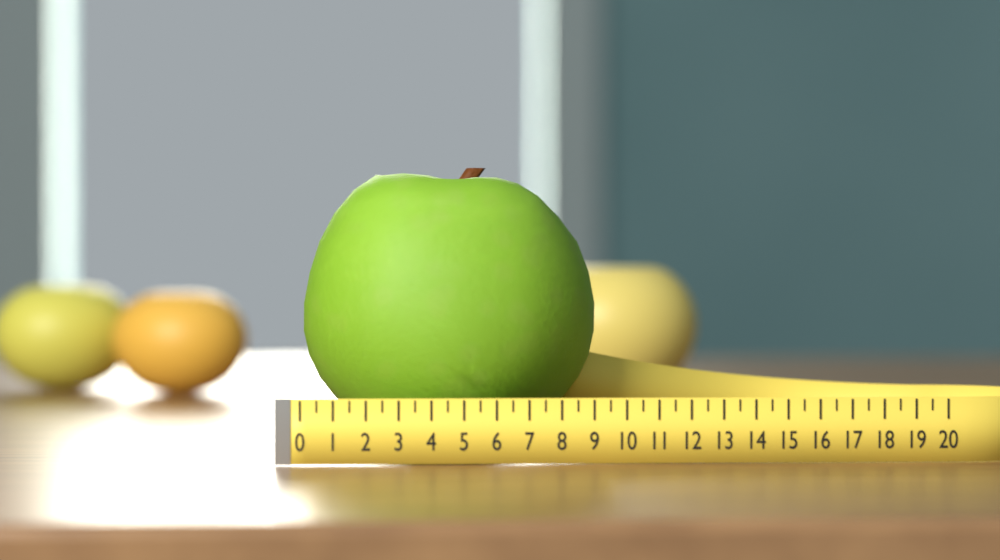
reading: 9.5 (no unit)
